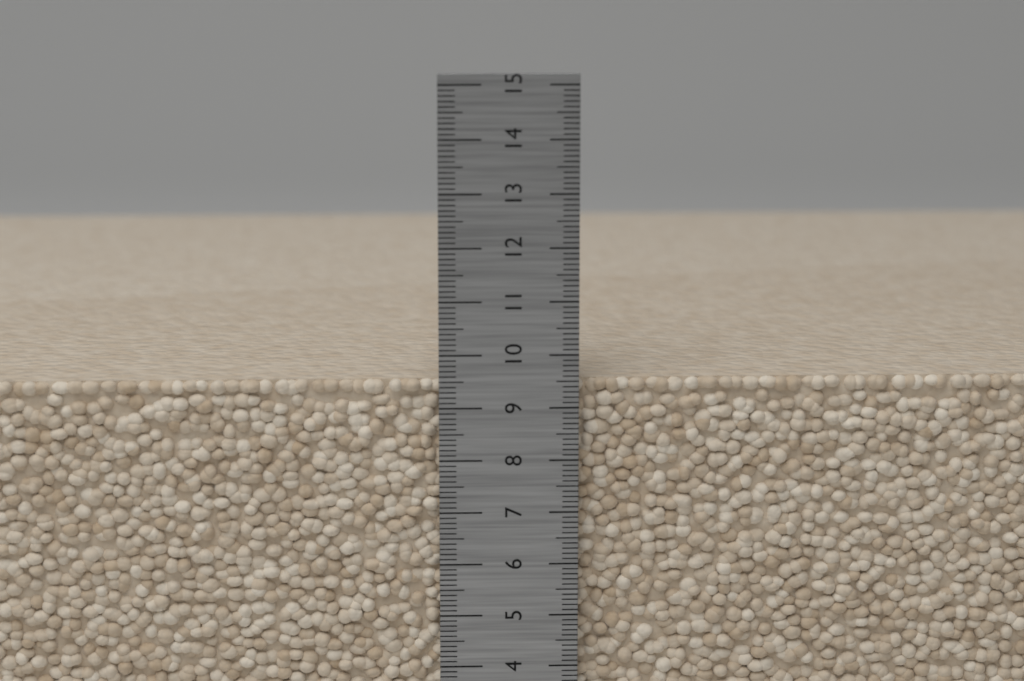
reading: 9.5 cm
